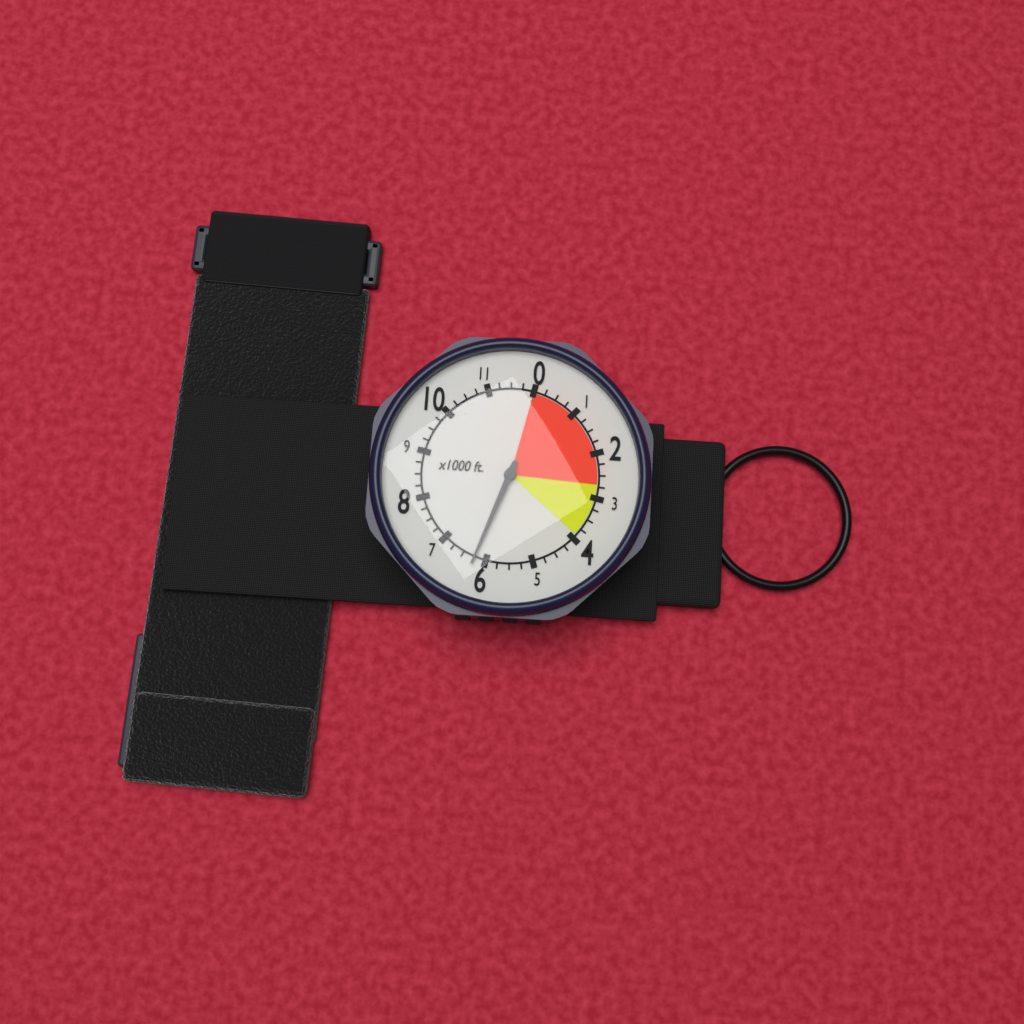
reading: 6250 ft
